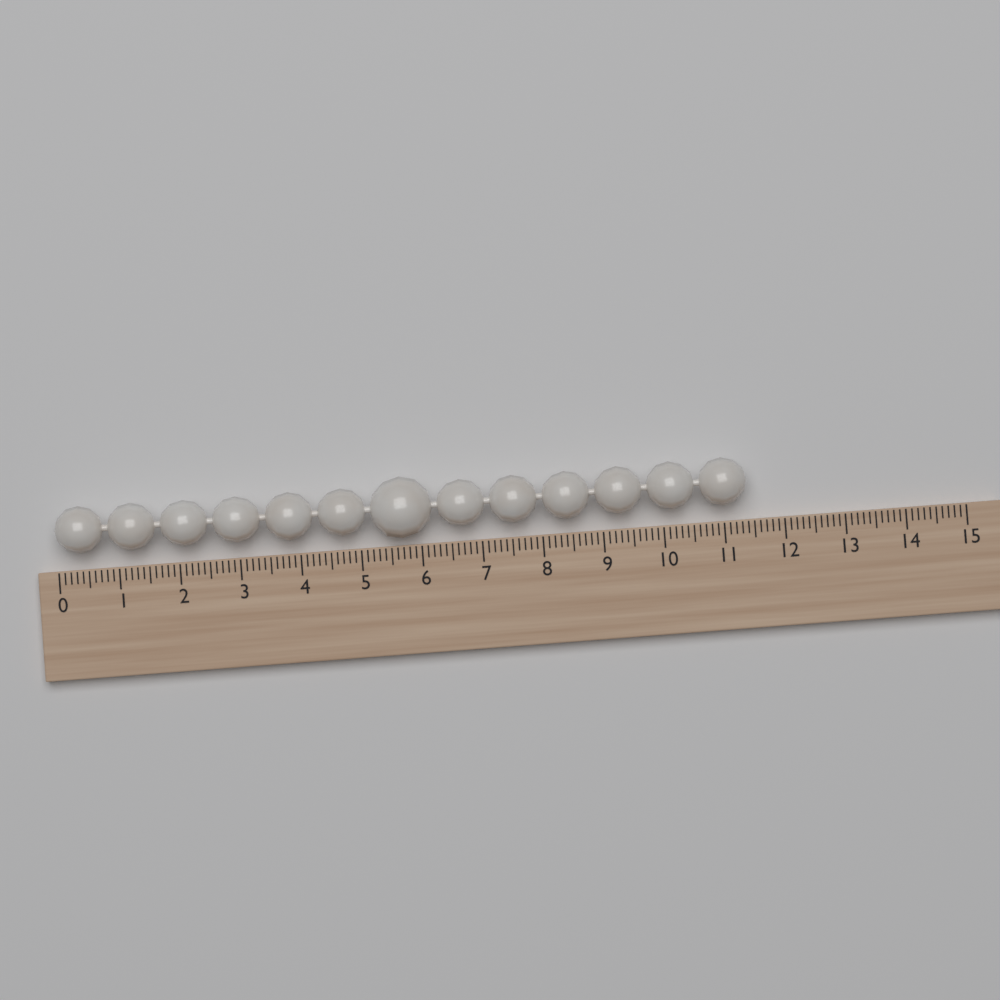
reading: 11.4 (no unit)
